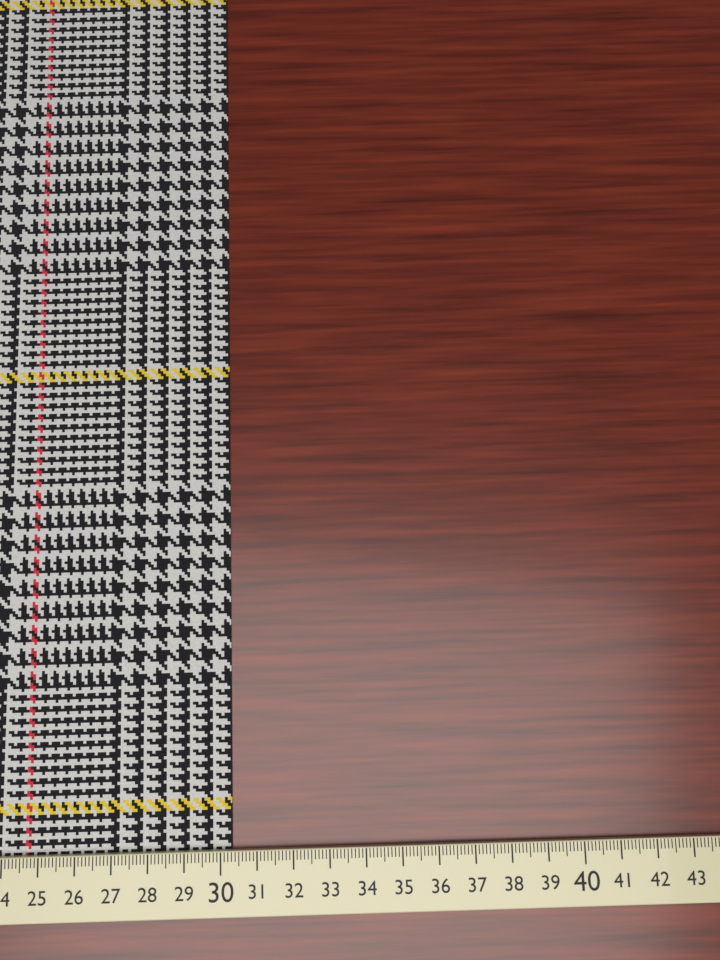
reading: 30.3 cm
